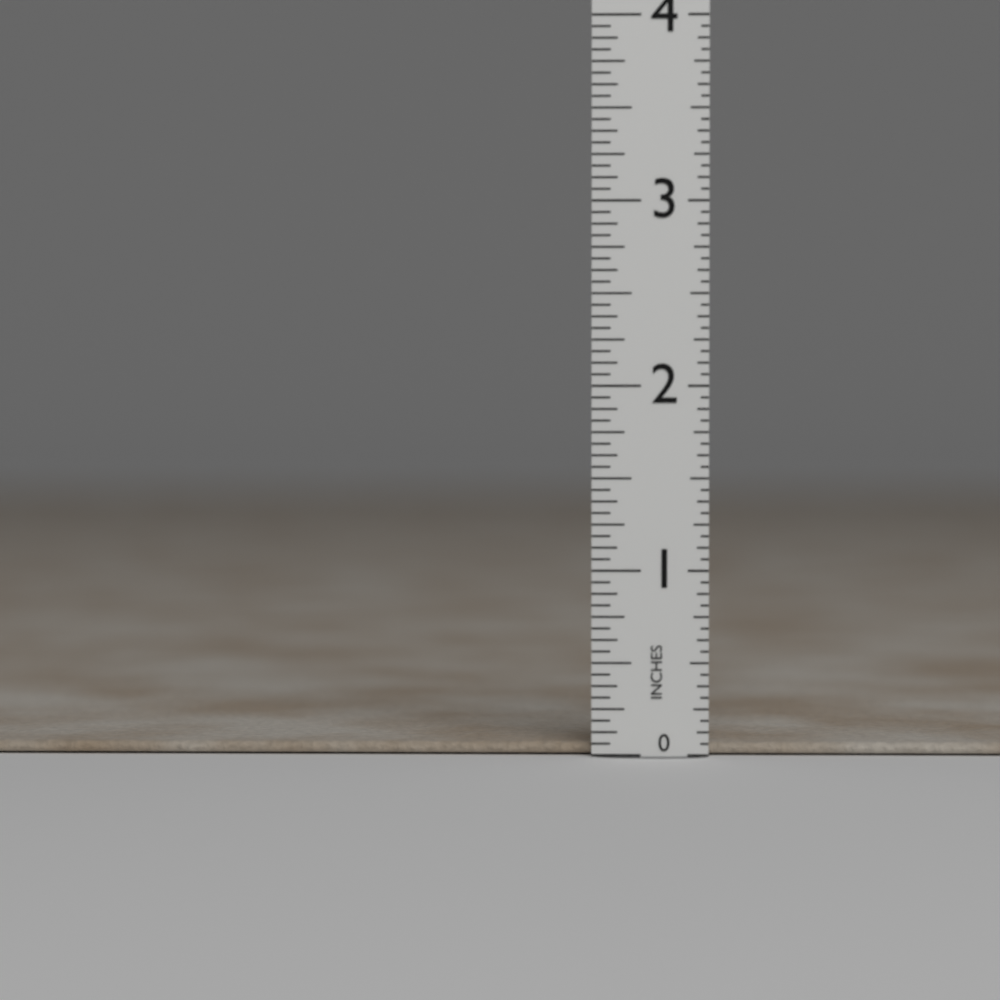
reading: 0.0625 in
